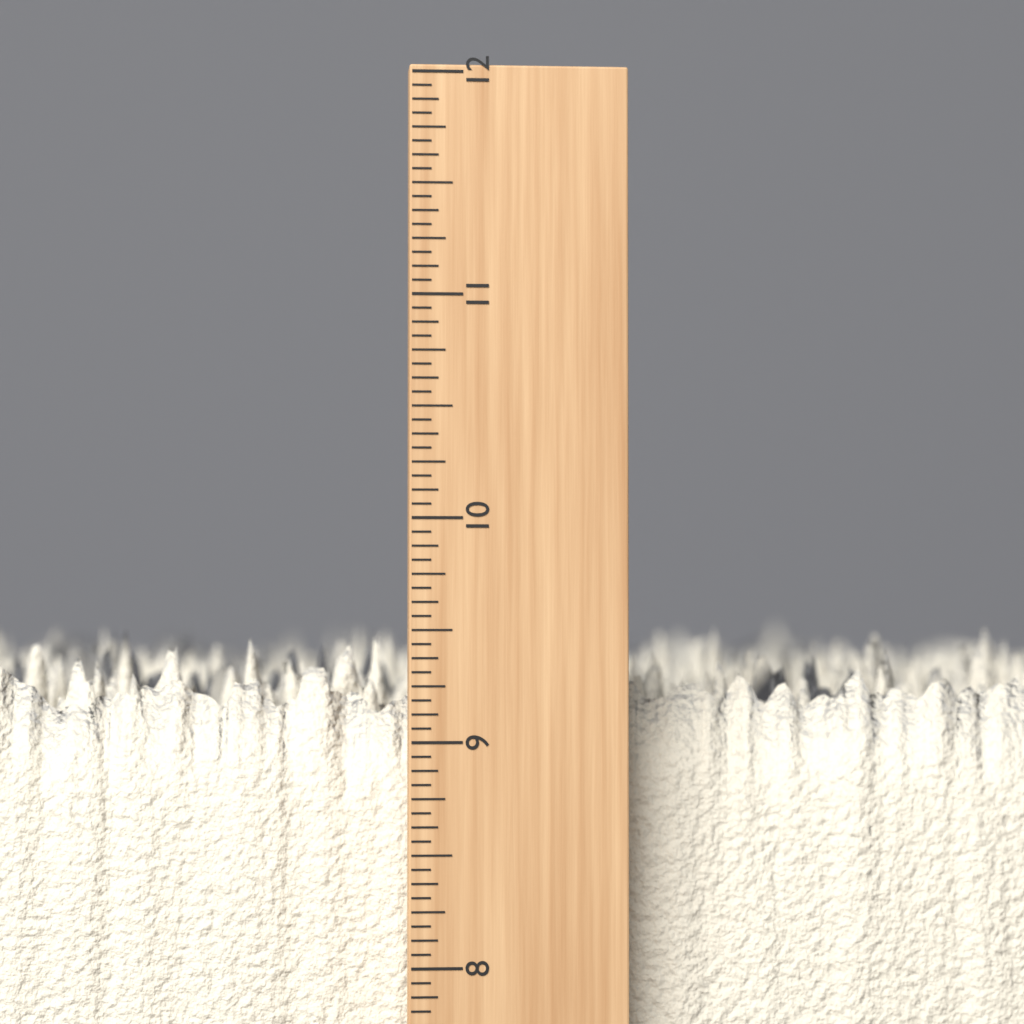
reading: 9.5000 inch
